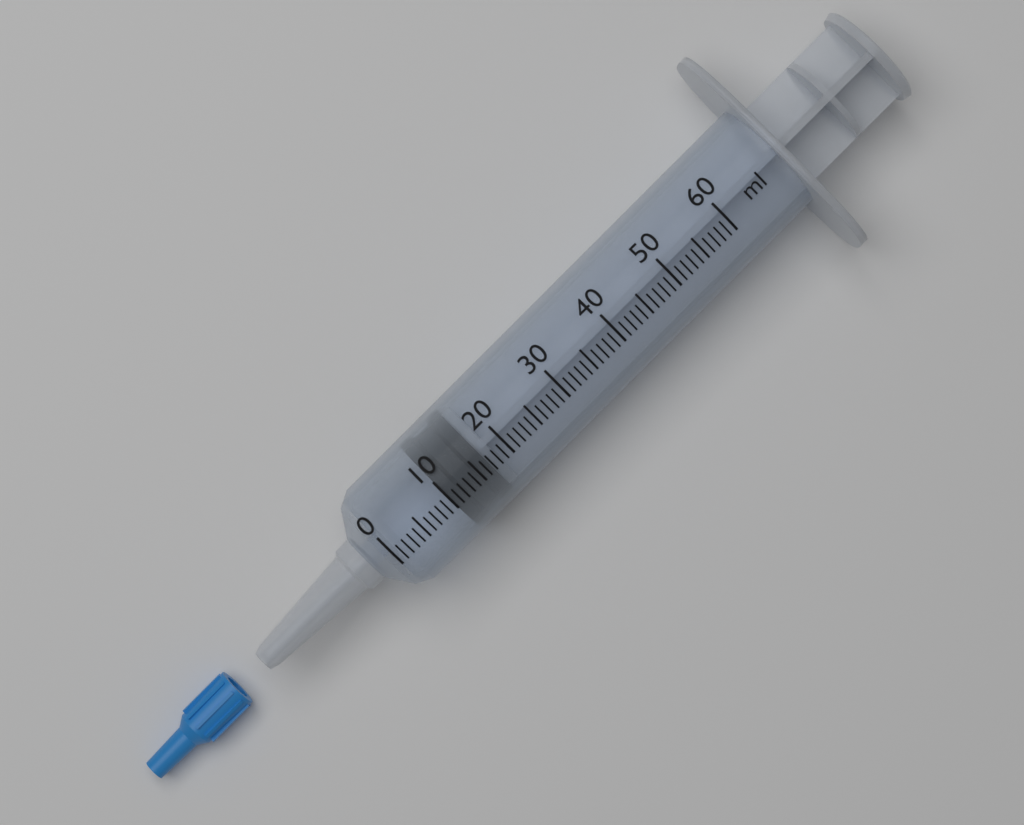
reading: 10 ml
